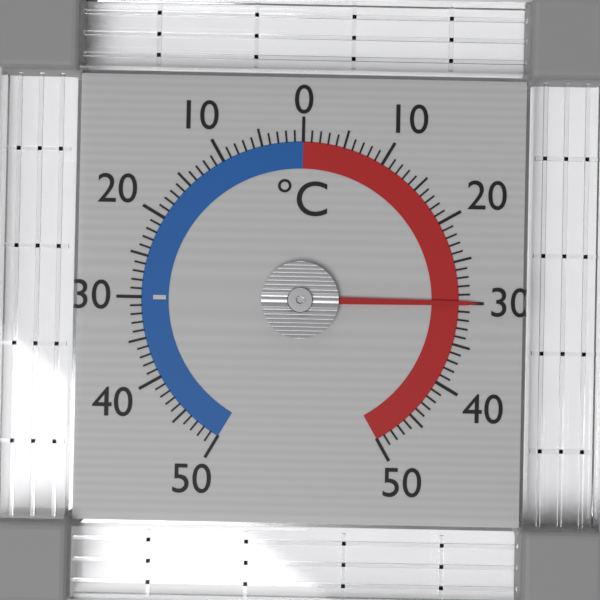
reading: 30 °C
